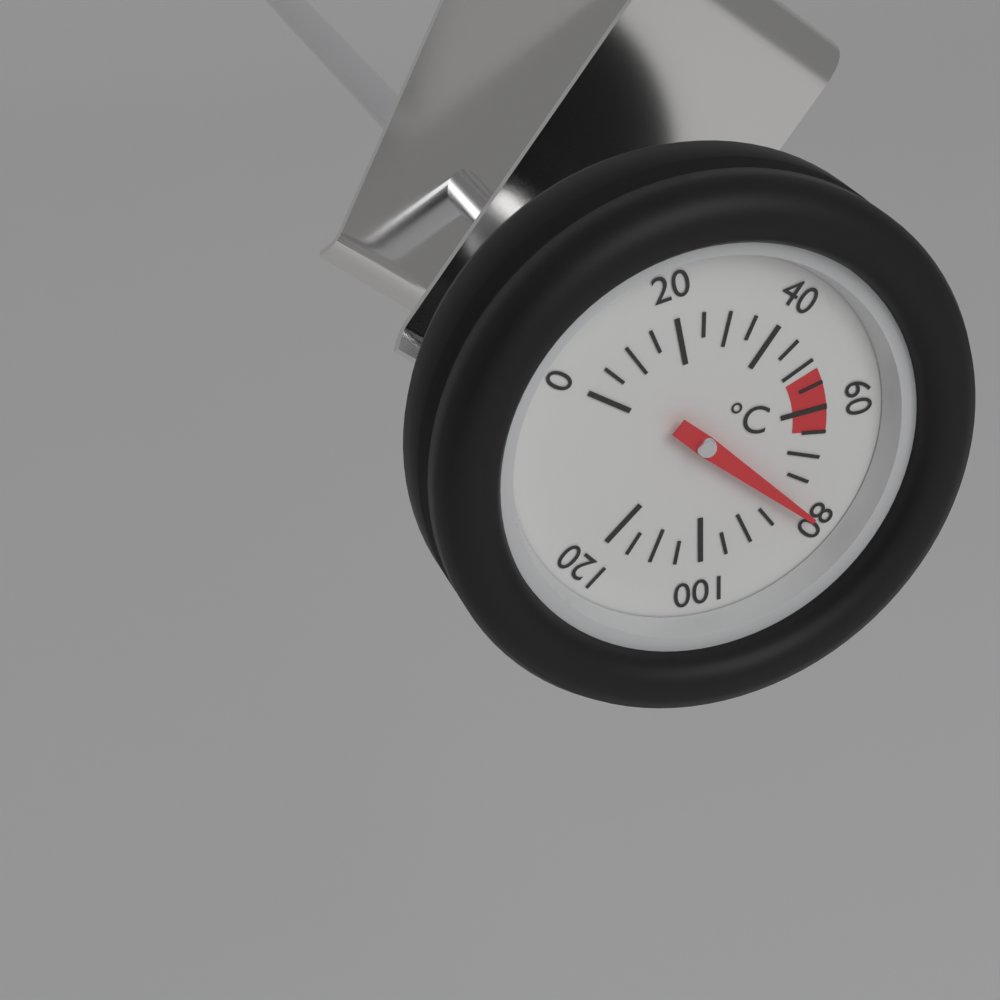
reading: 80 °C
